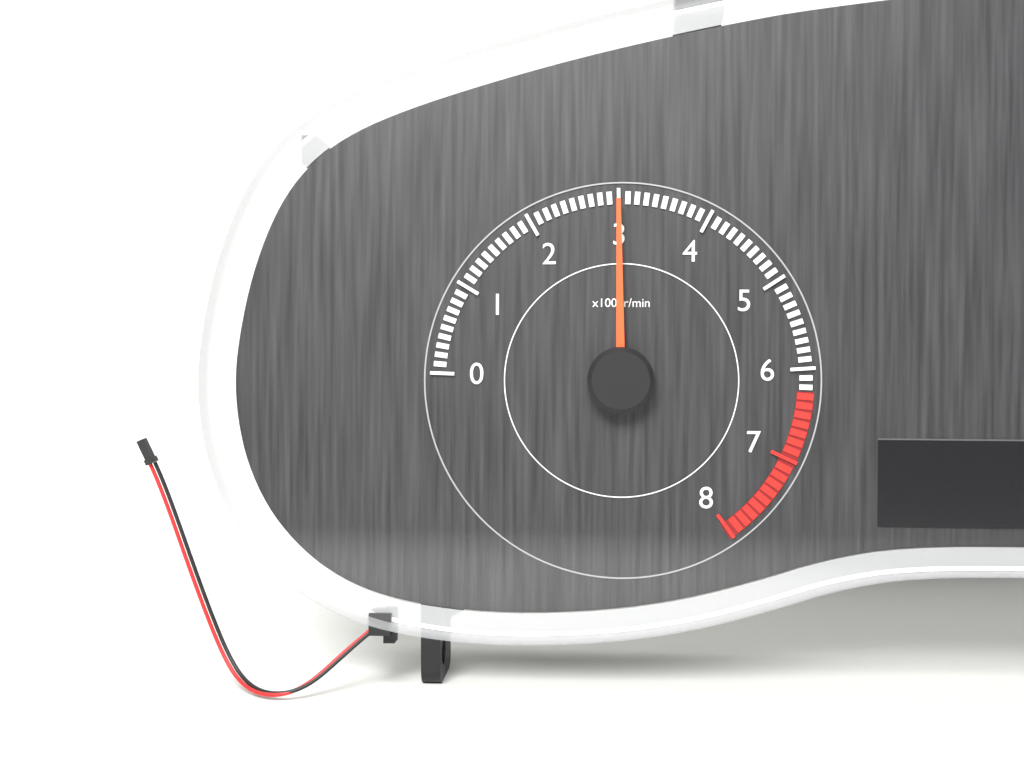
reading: 3000 r/min
